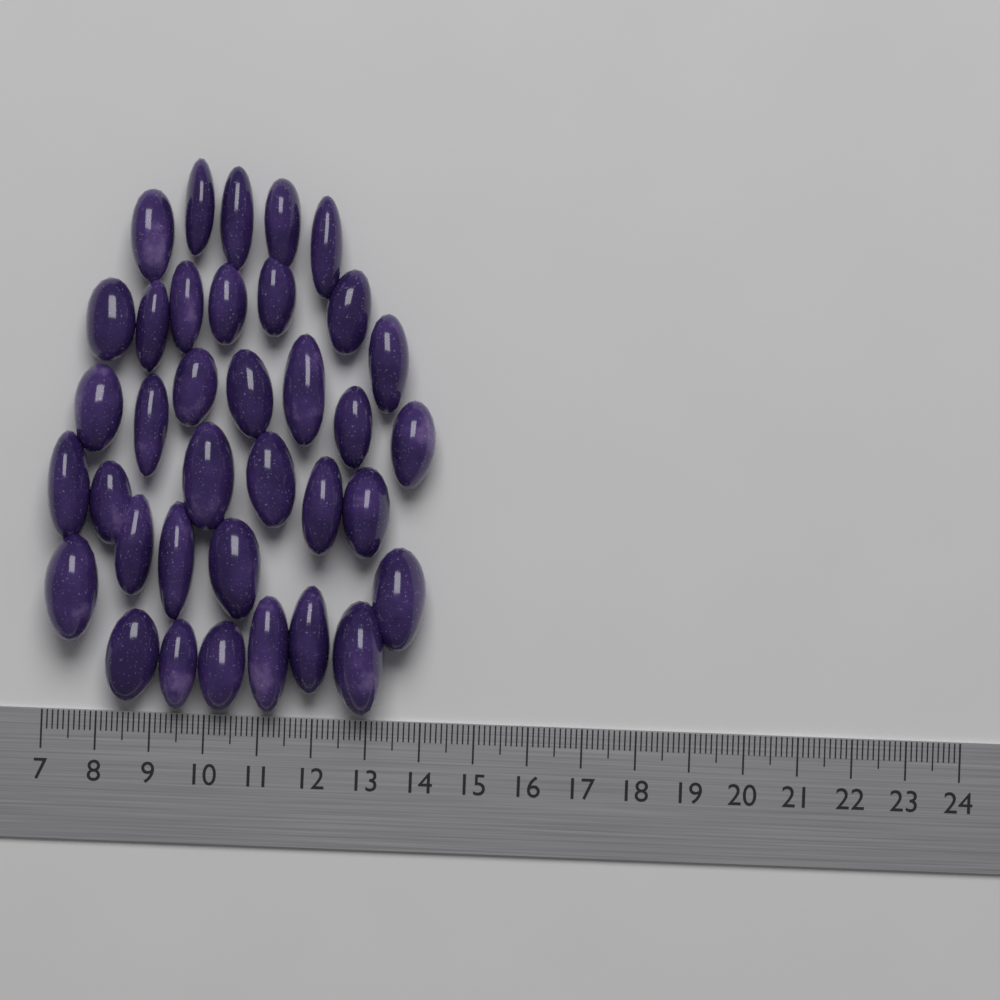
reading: 14.1 (no unit)
